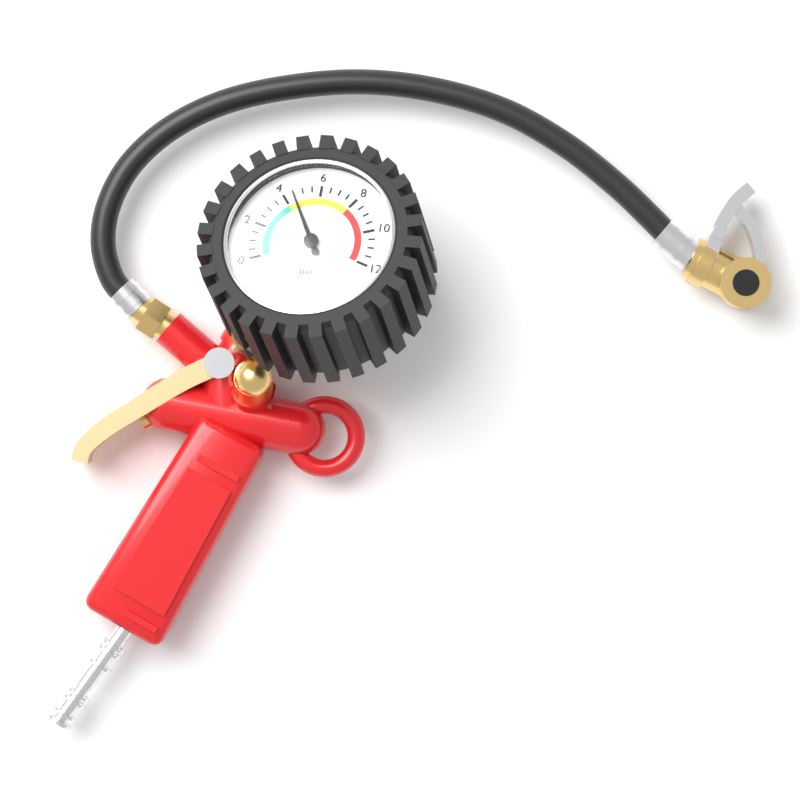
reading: 4.5 bar
